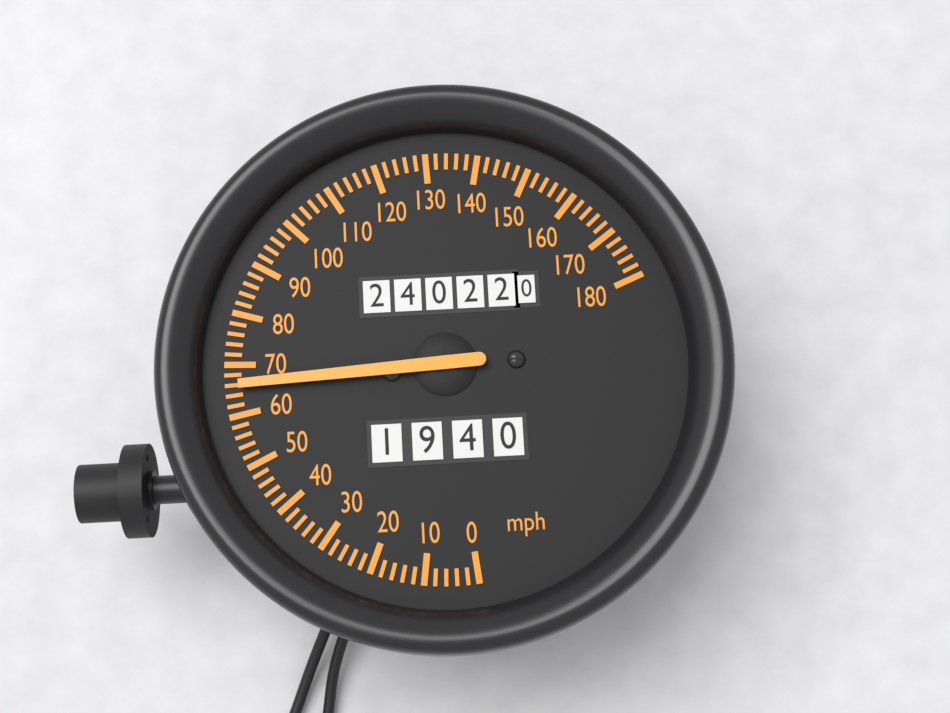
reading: 66 mph
